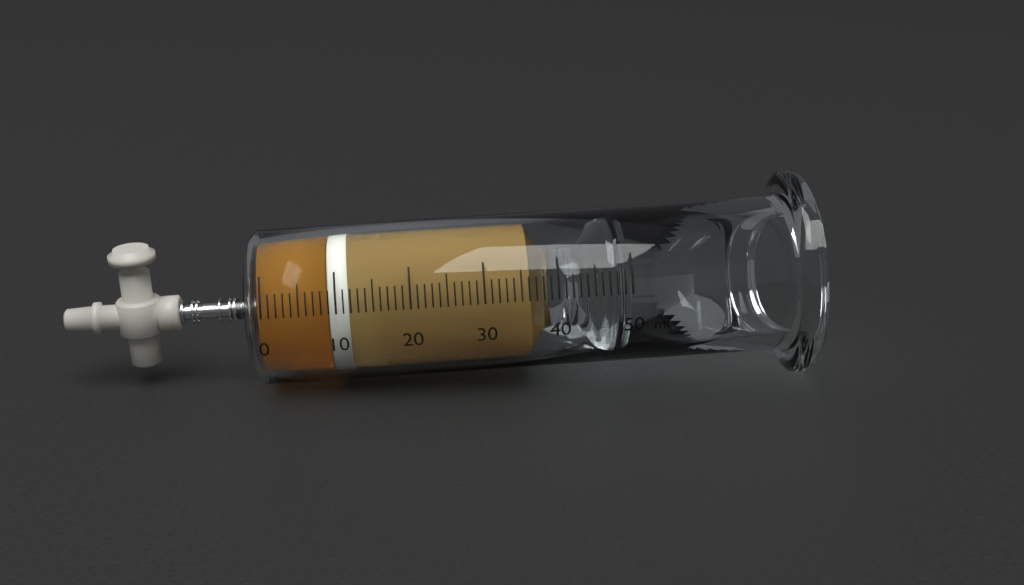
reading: 9 ml
